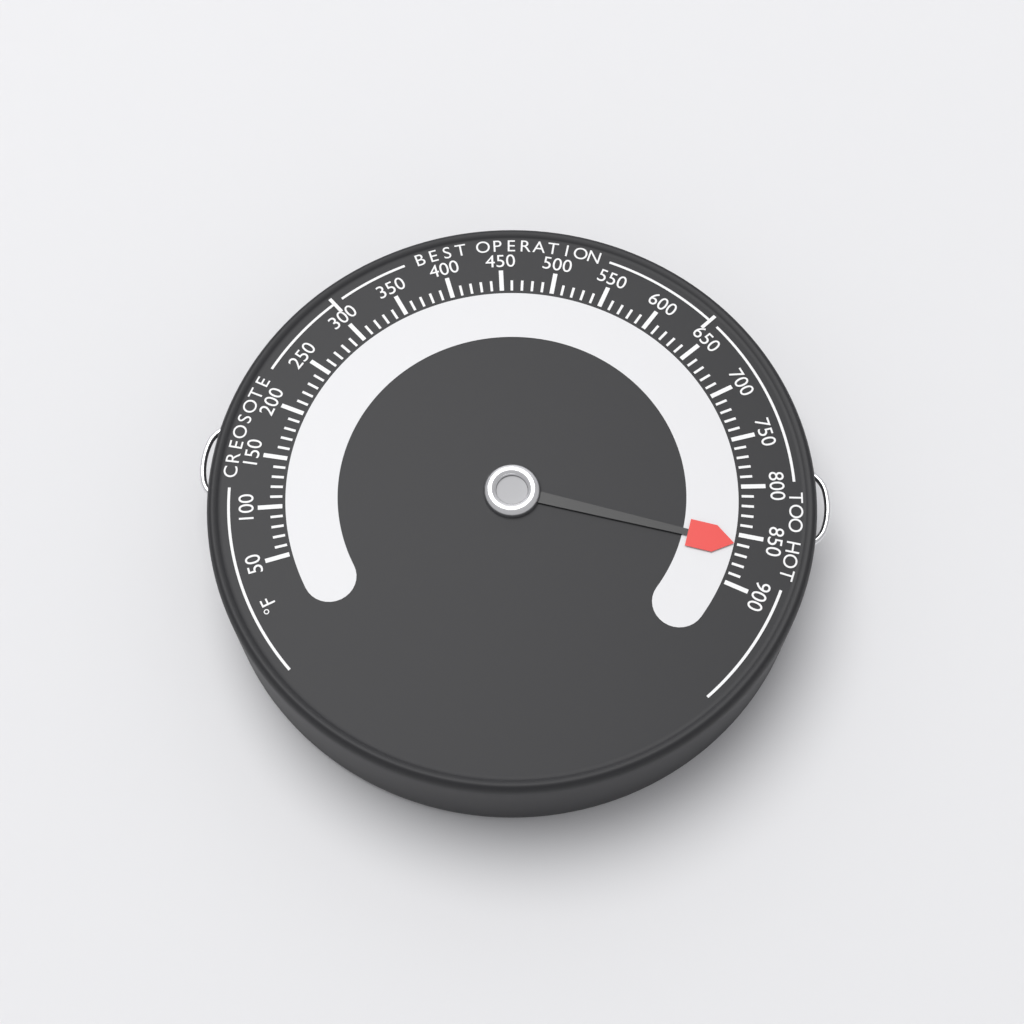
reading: 860 °F
